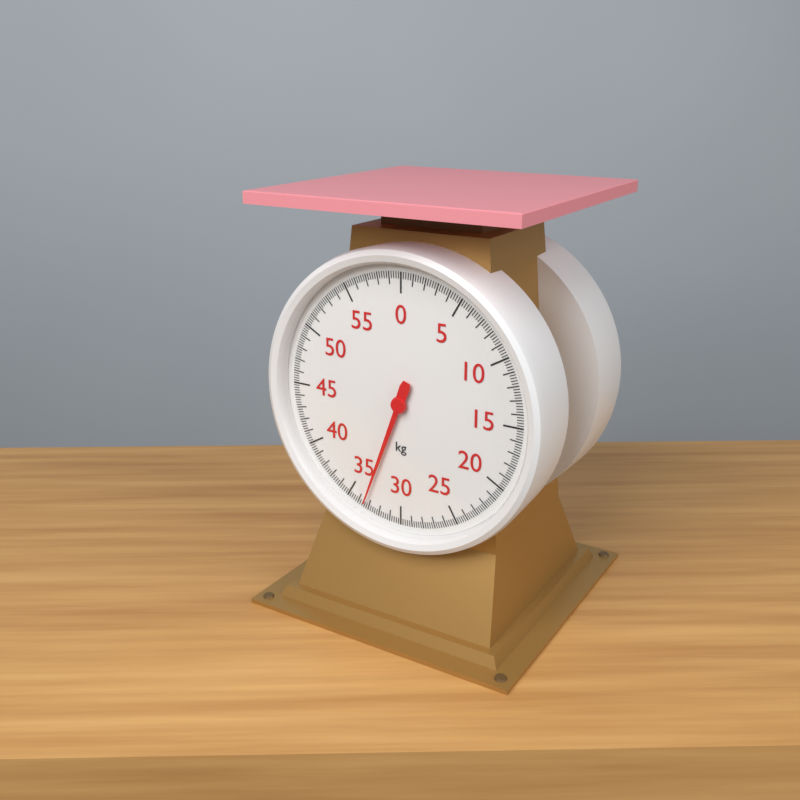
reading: 33.4 kg
